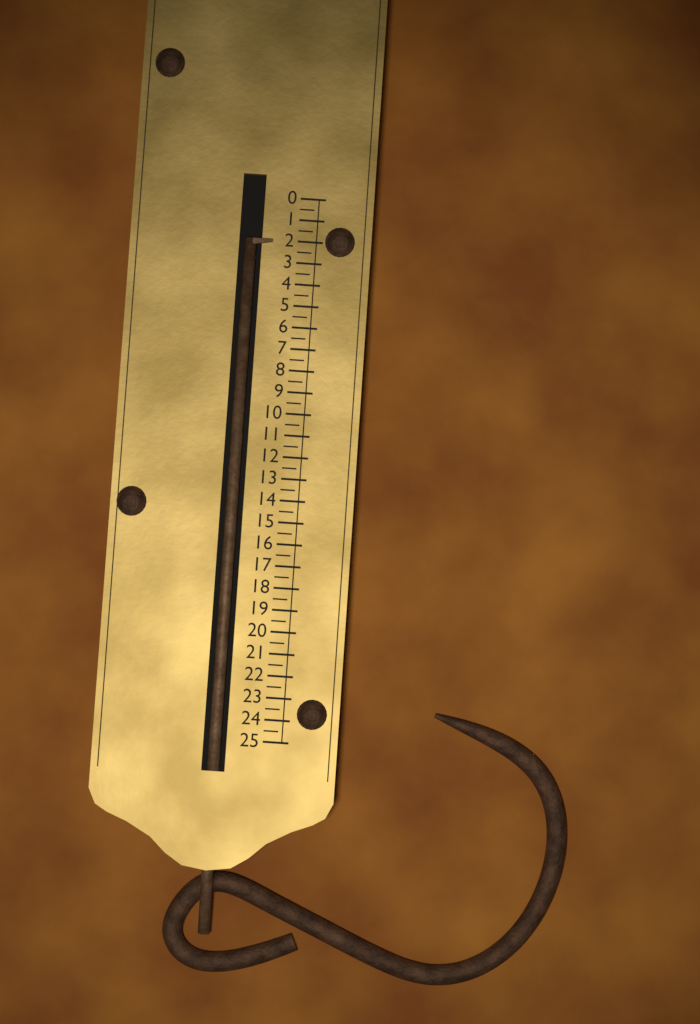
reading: 2.0 (no unit)
